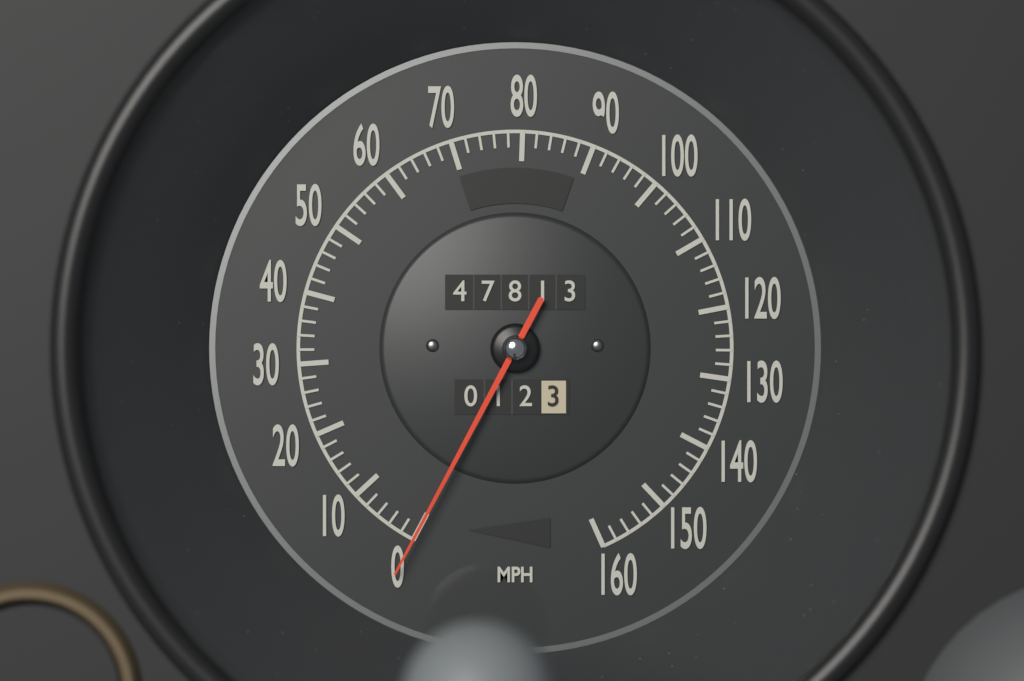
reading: 0 MPH
